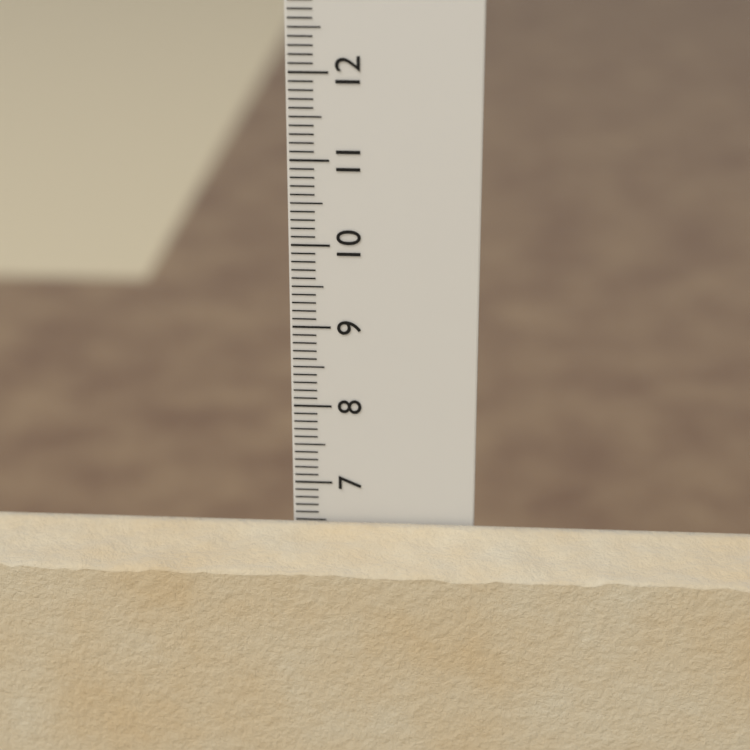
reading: 6.5 cm
